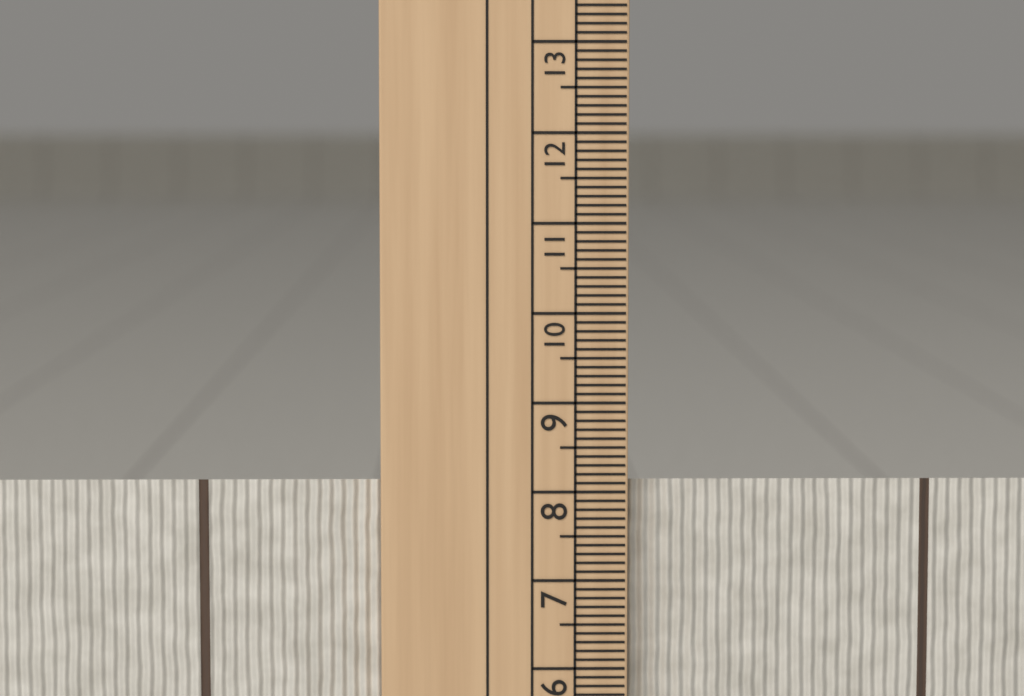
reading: 8.1 cm
